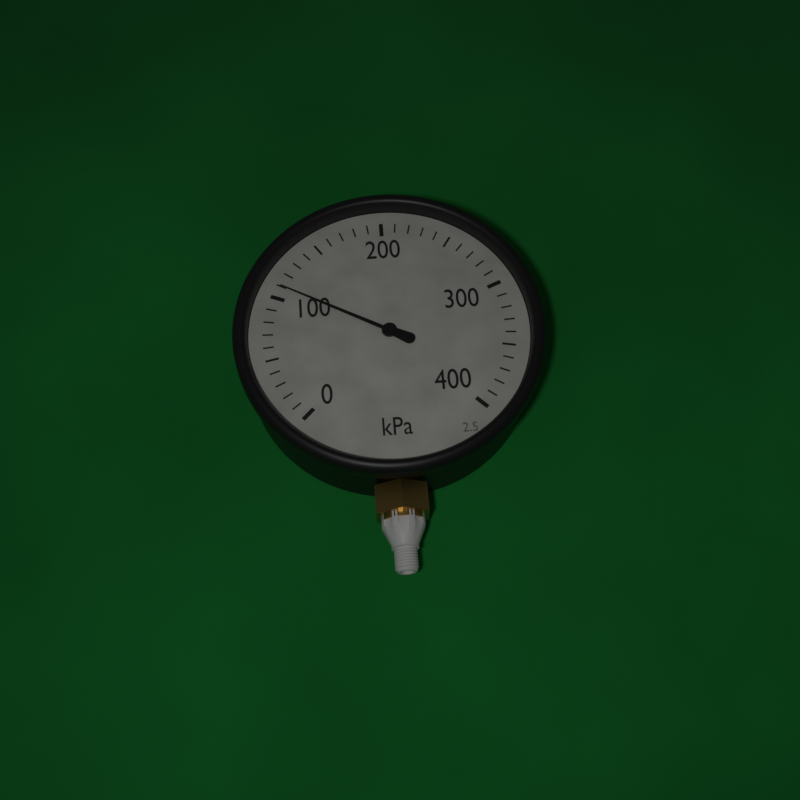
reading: 110 kPa
